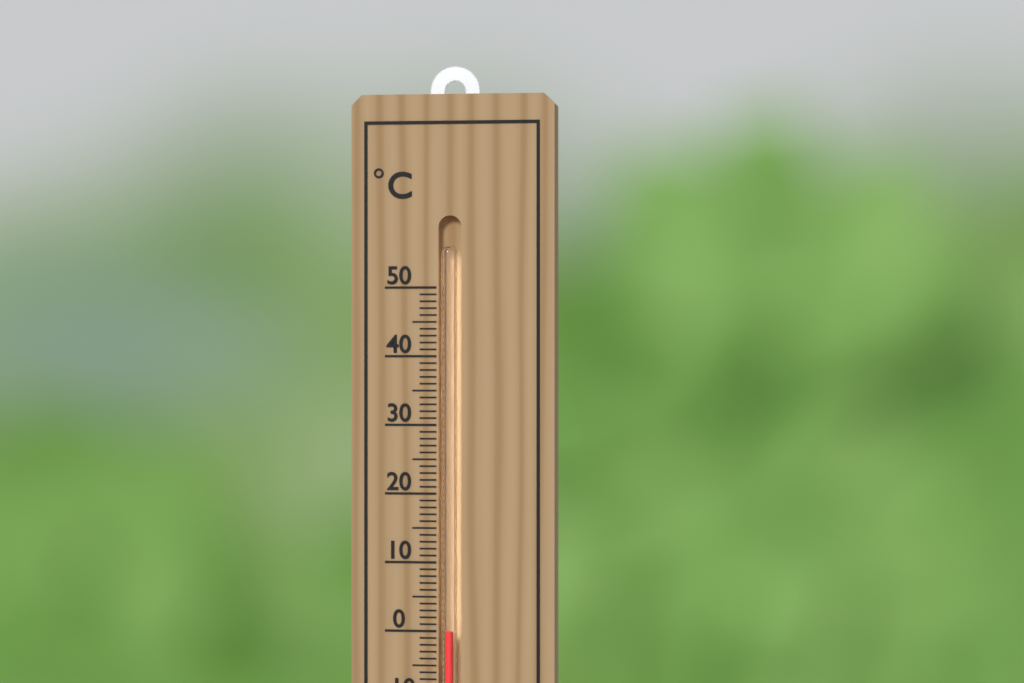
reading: 0 °C
